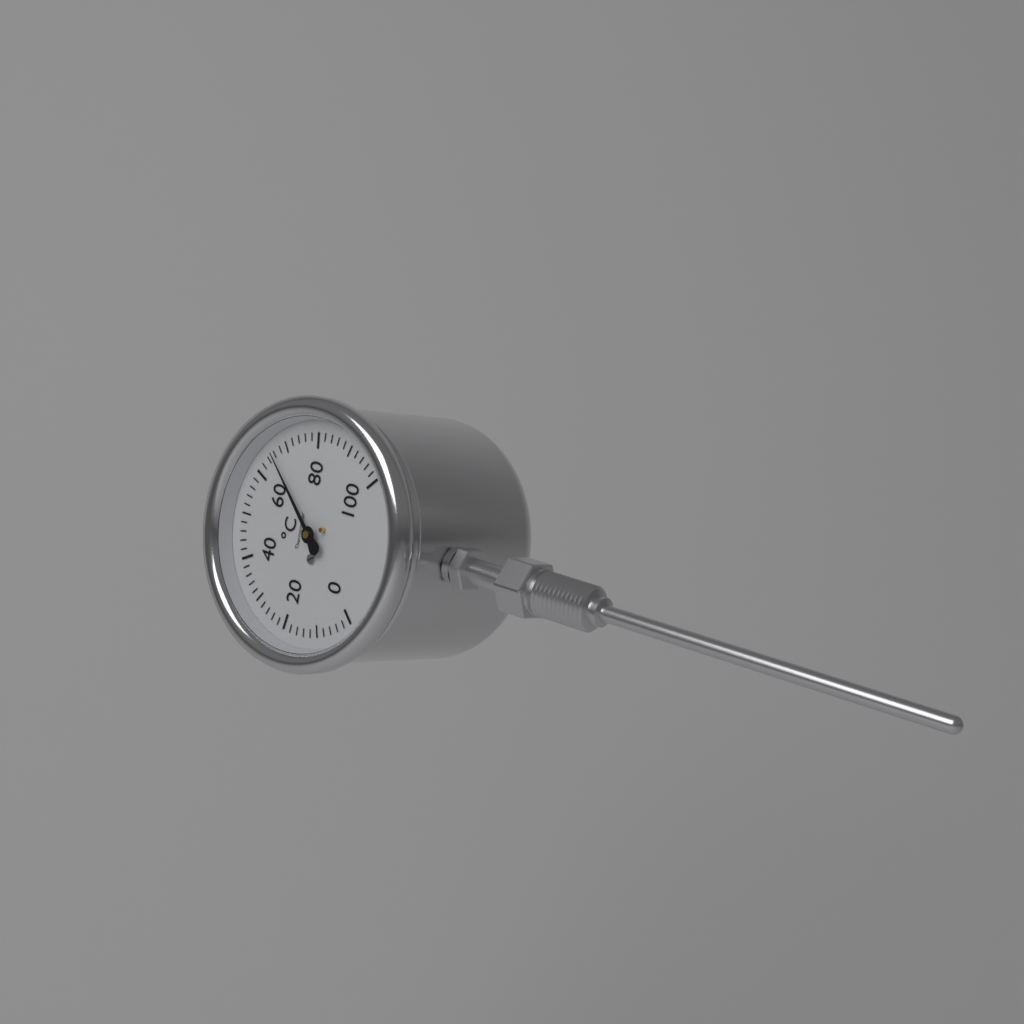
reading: 66 °C
